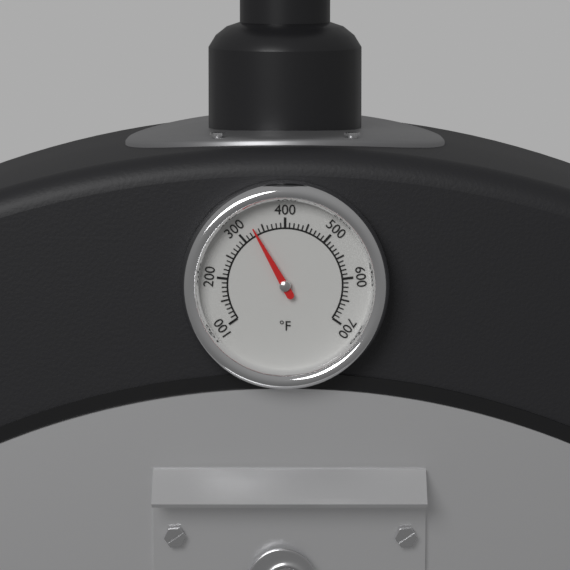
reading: 330 °F
